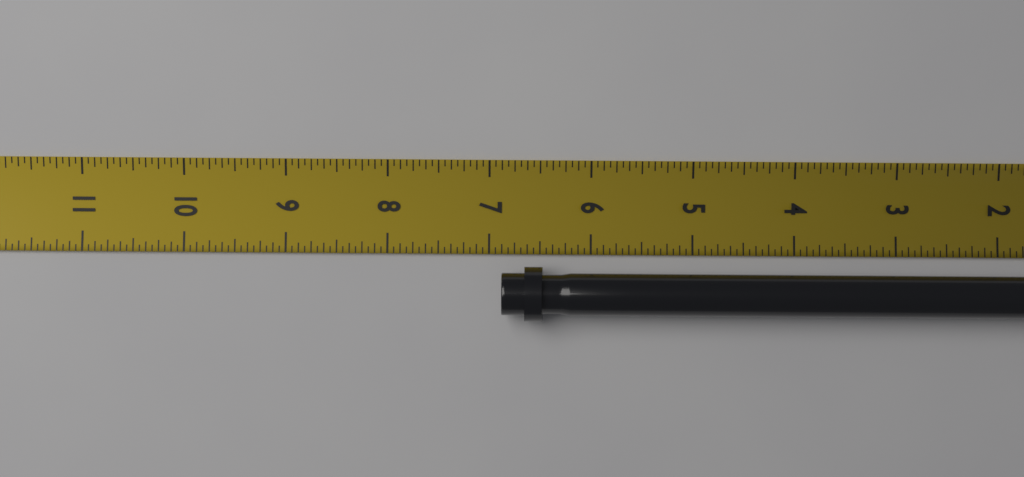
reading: 6.8750 in
